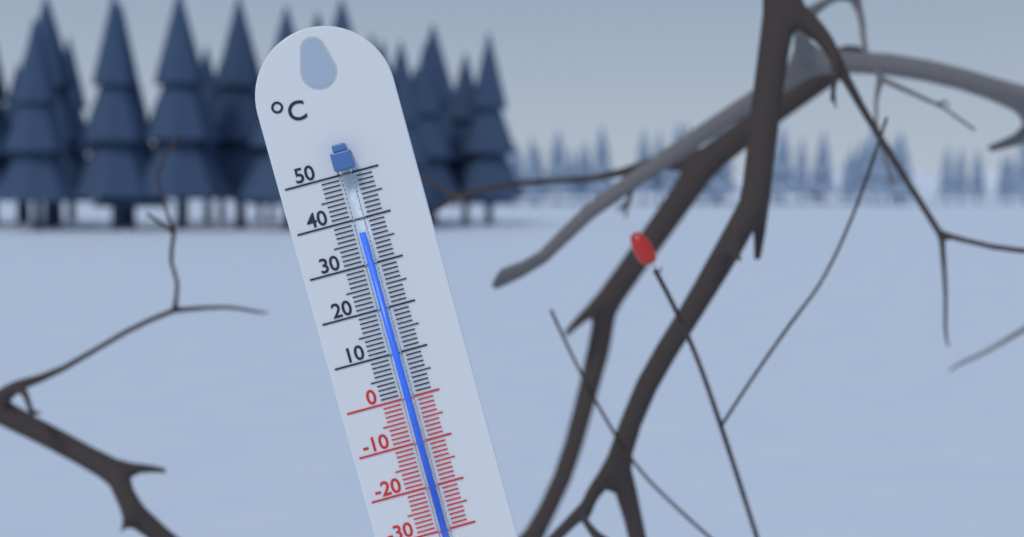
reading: 37 °C
